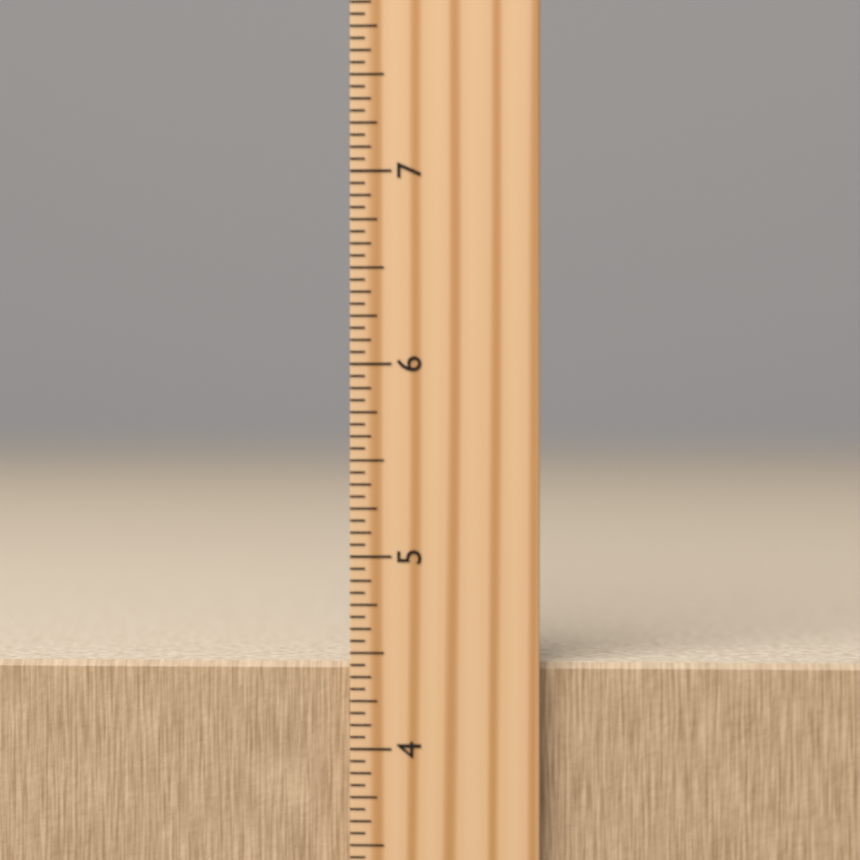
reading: 4.4375 inch
